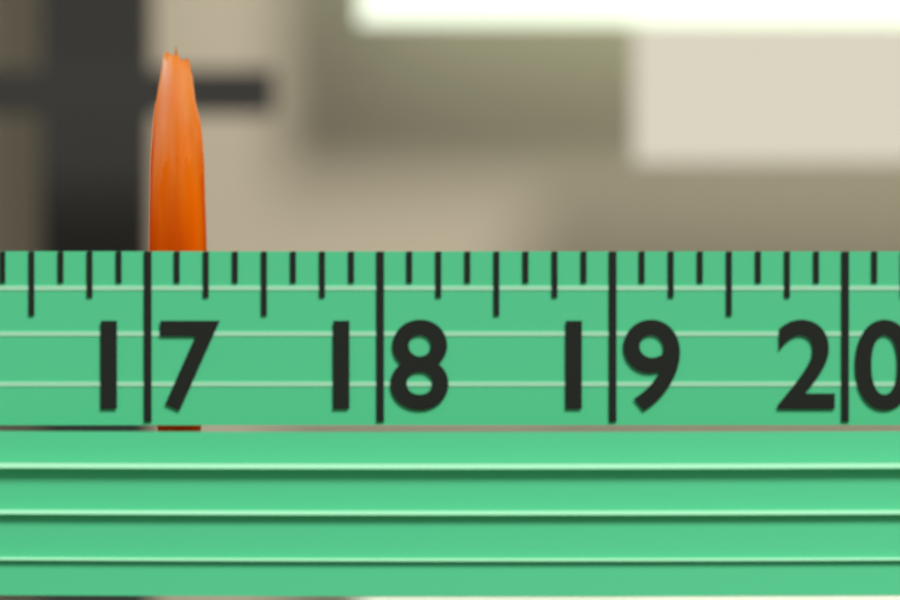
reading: 17.250 (no unit)
